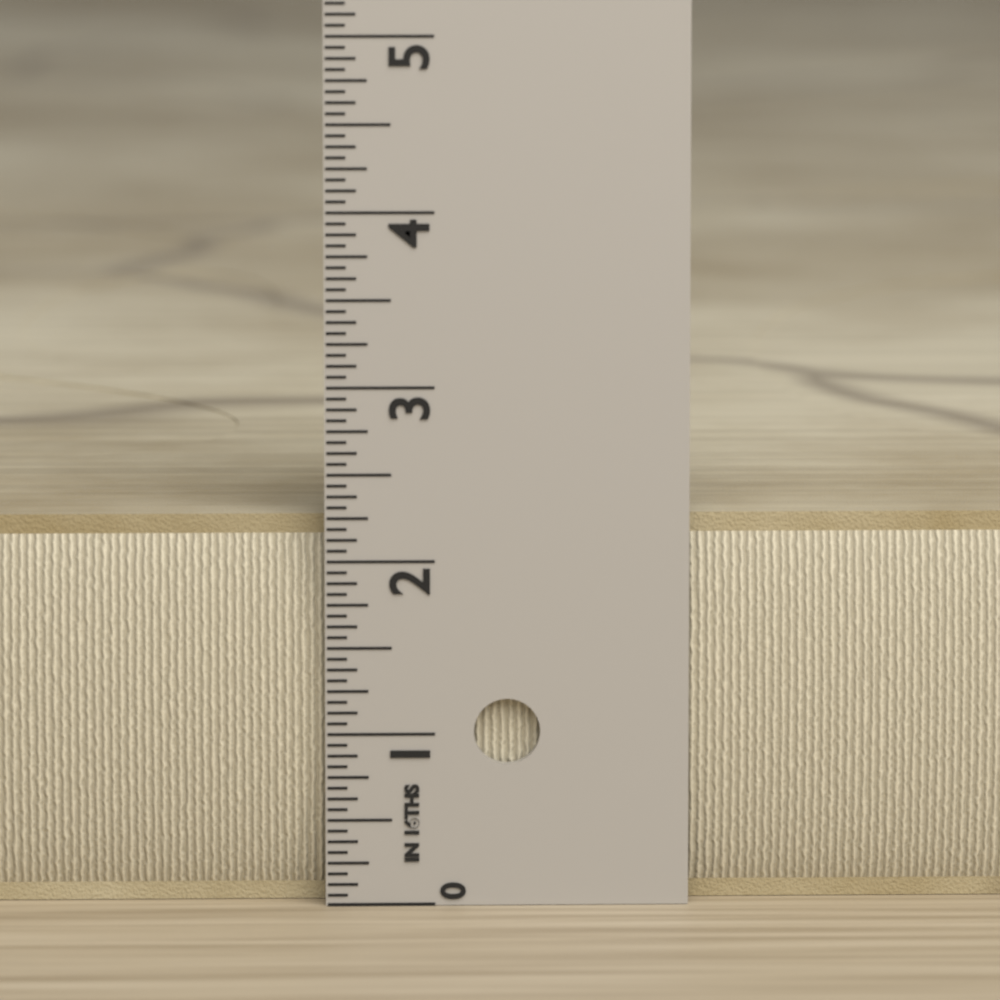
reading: 2.2500 in
